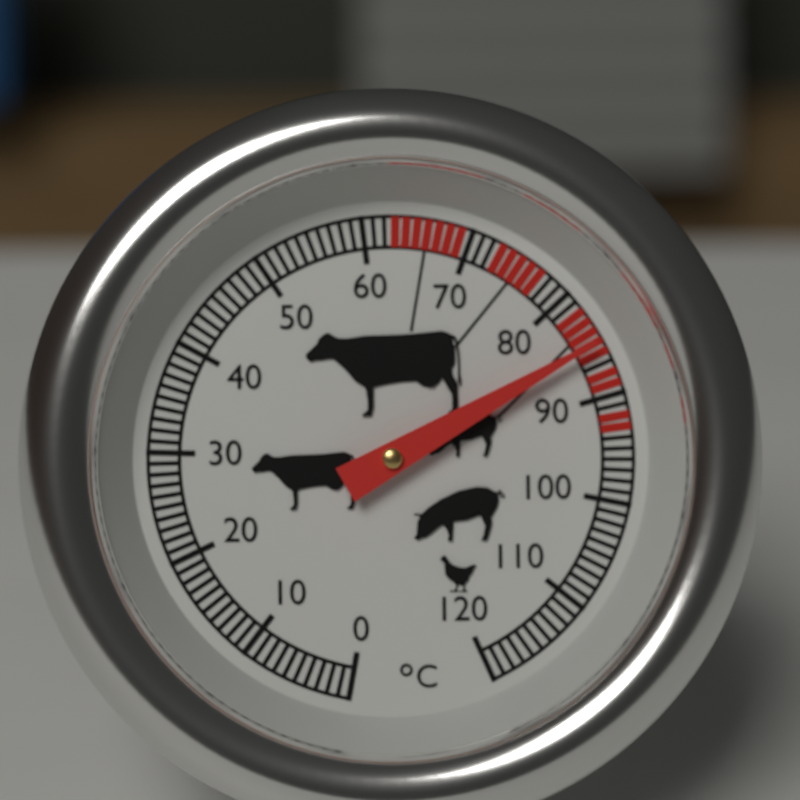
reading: 85 °C
